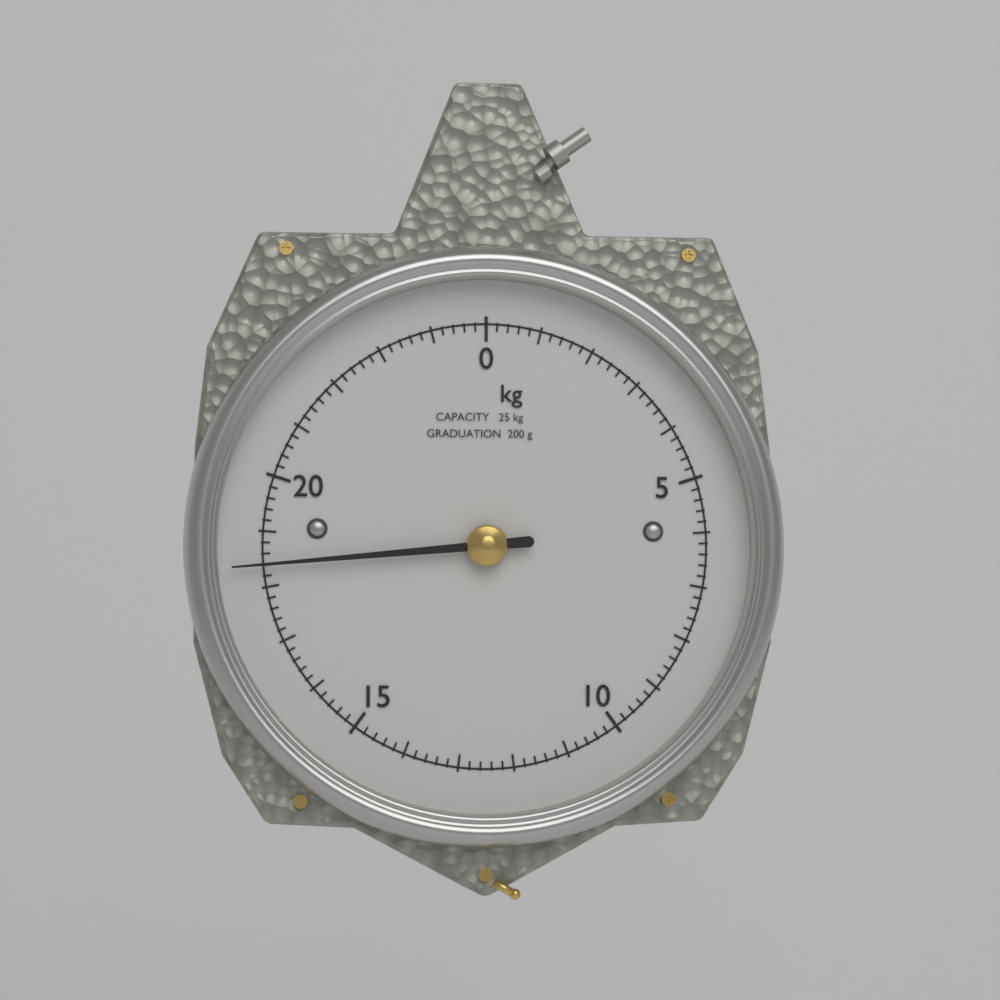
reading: 18.4 kg
